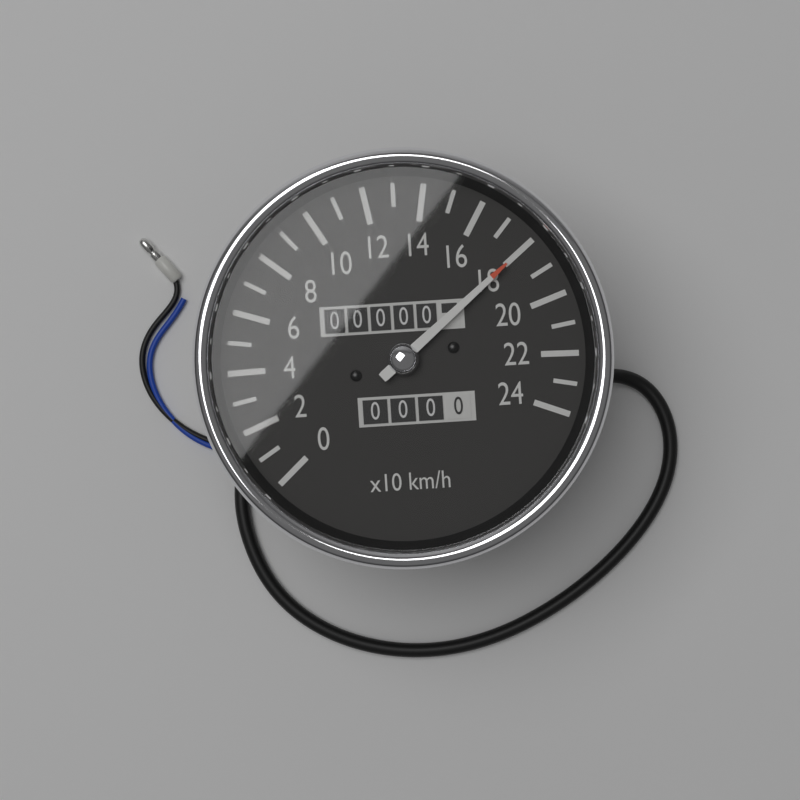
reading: 180 km/h
